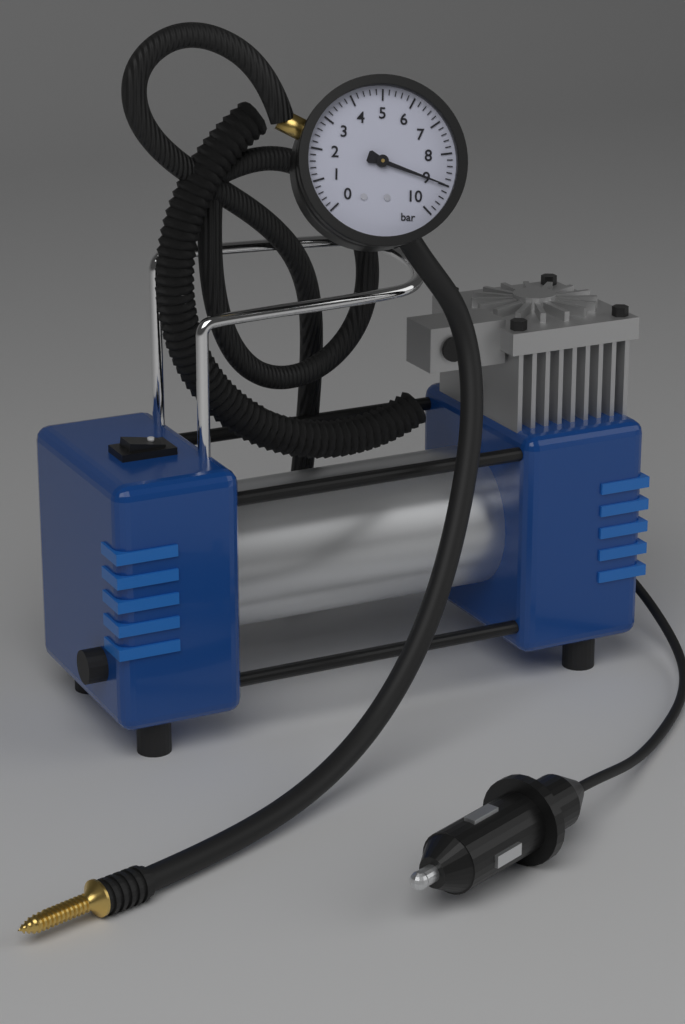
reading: 9.0 bar
